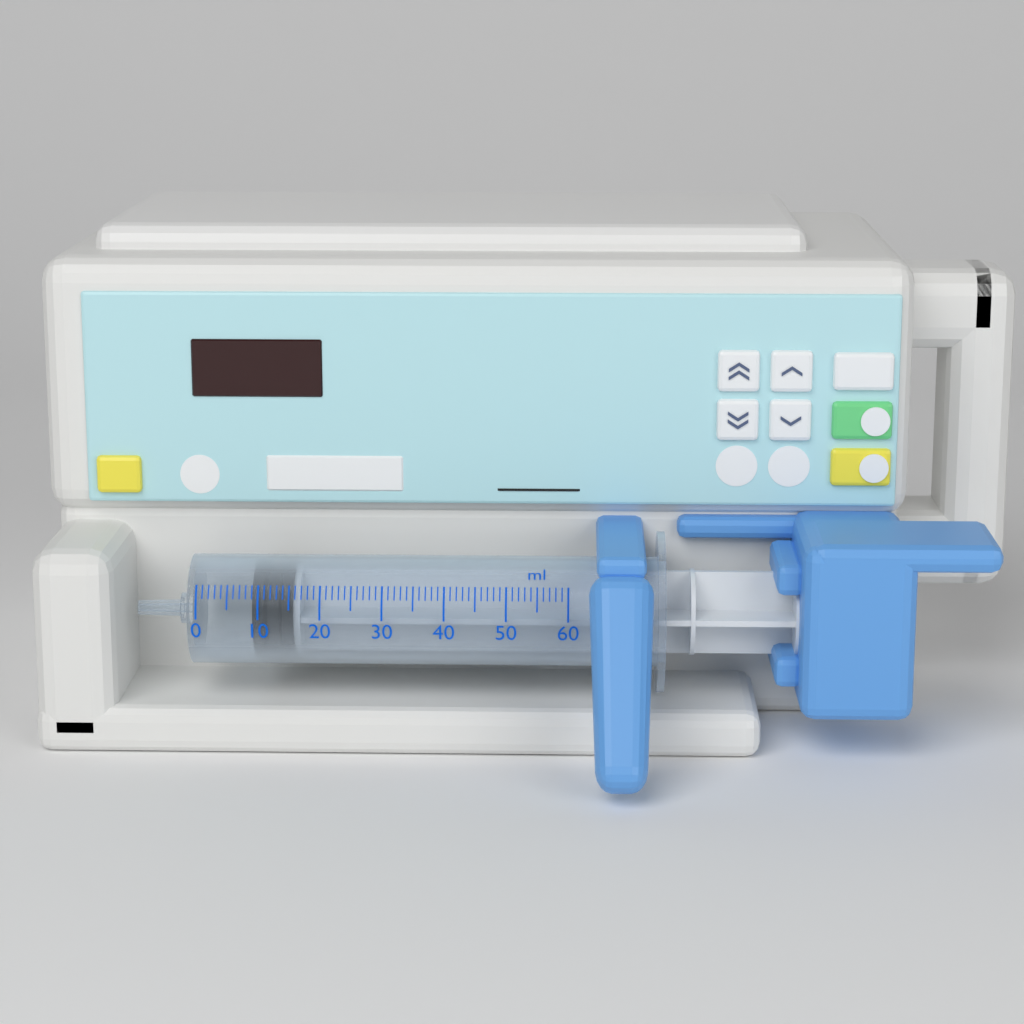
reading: 9 ml
